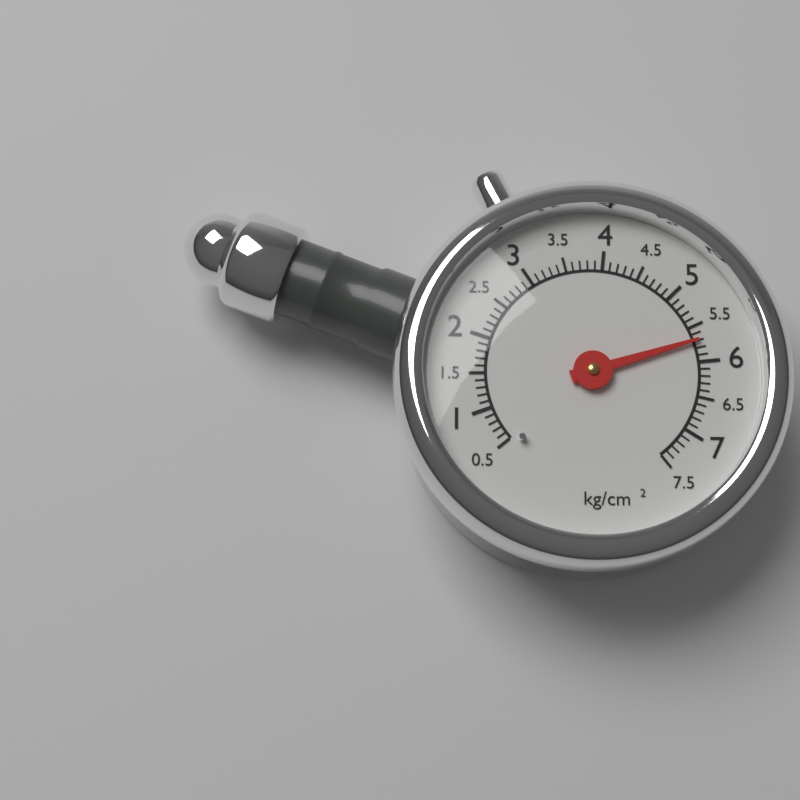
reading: 5.7 kg/cm²
